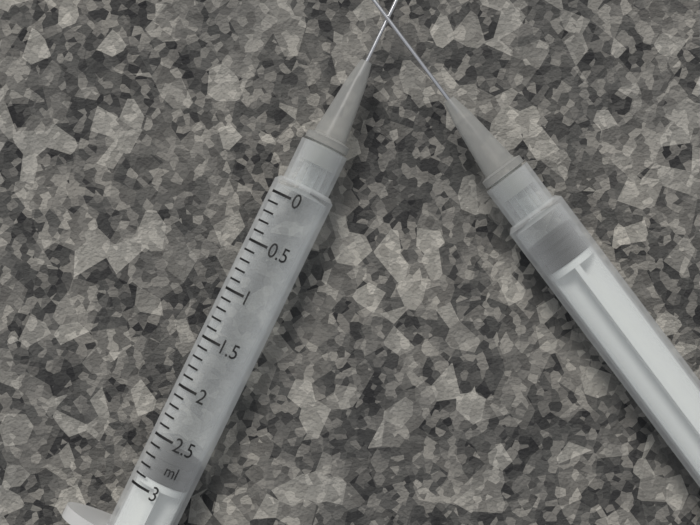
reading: 2.6 ml
